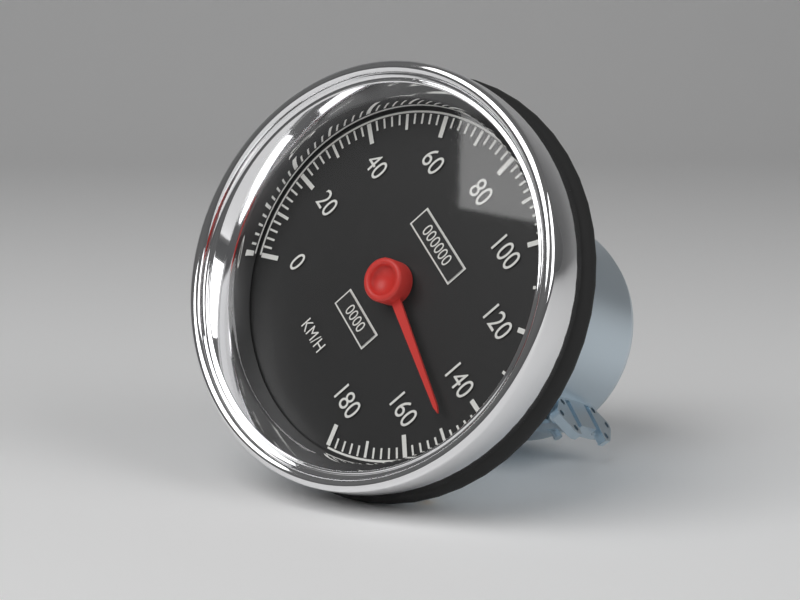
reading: 148 km/h
